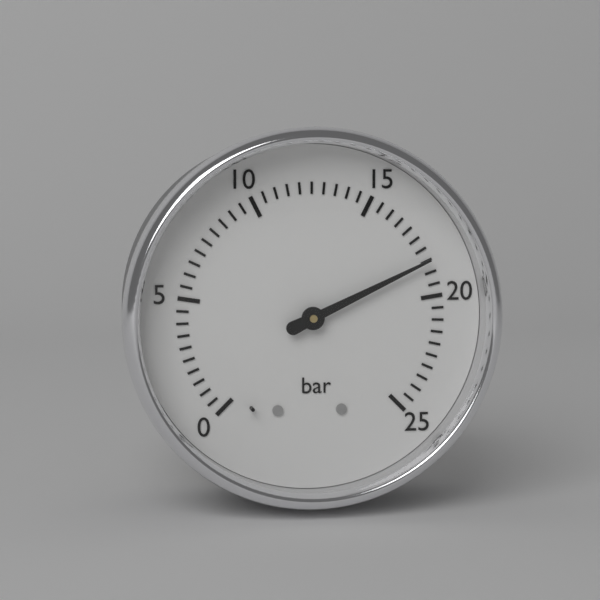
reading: 18.5 bar
